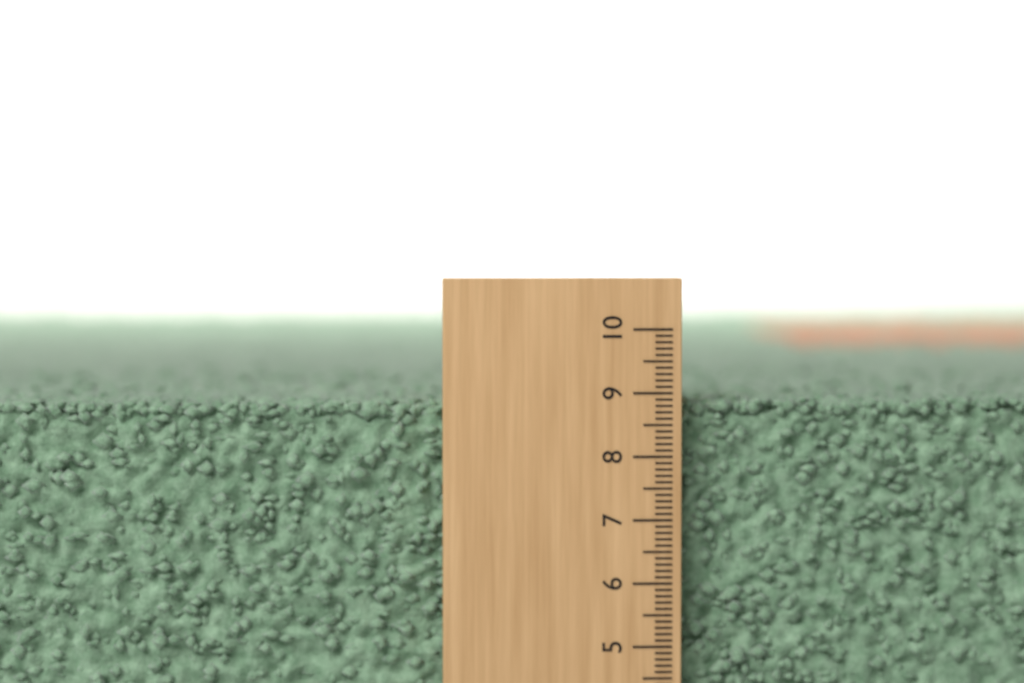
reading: 8.9 (no unit)
